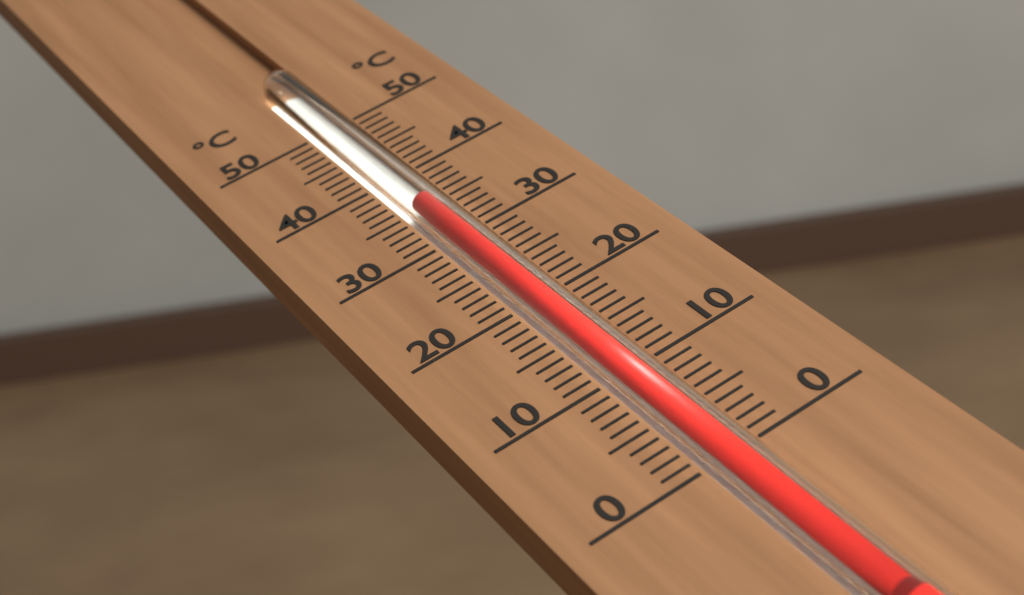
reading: 35 °C
